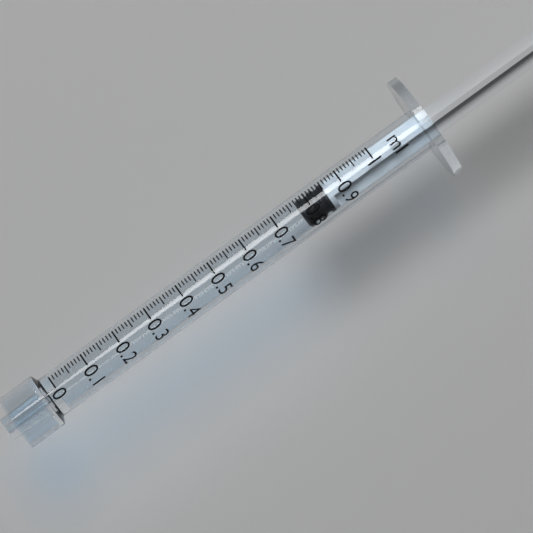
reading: 0.77 ml
